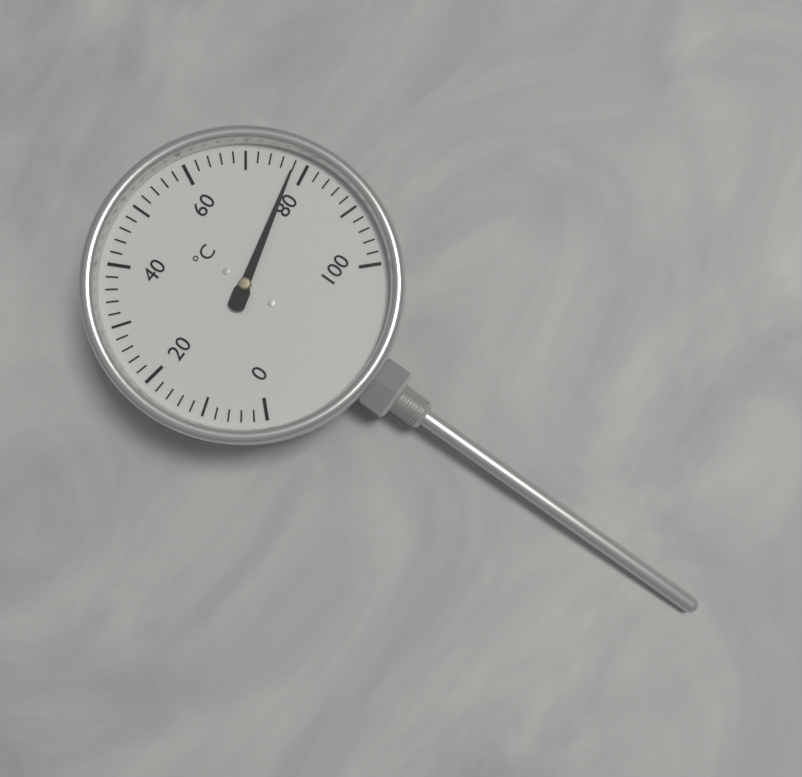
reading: 78 °C
